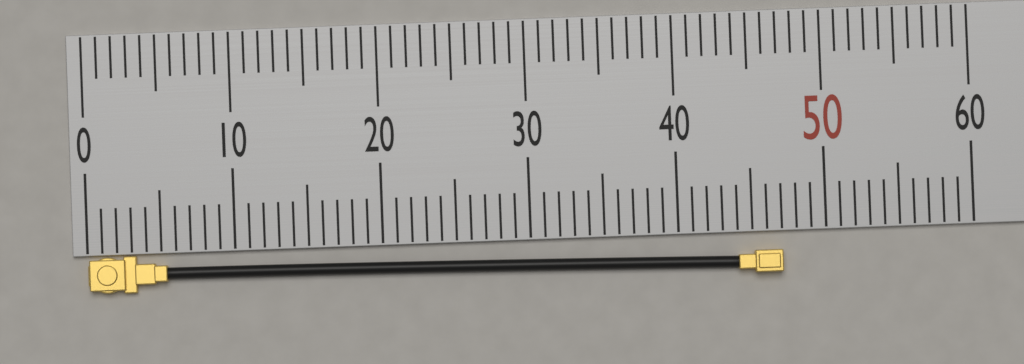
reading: 47 (no unit)
